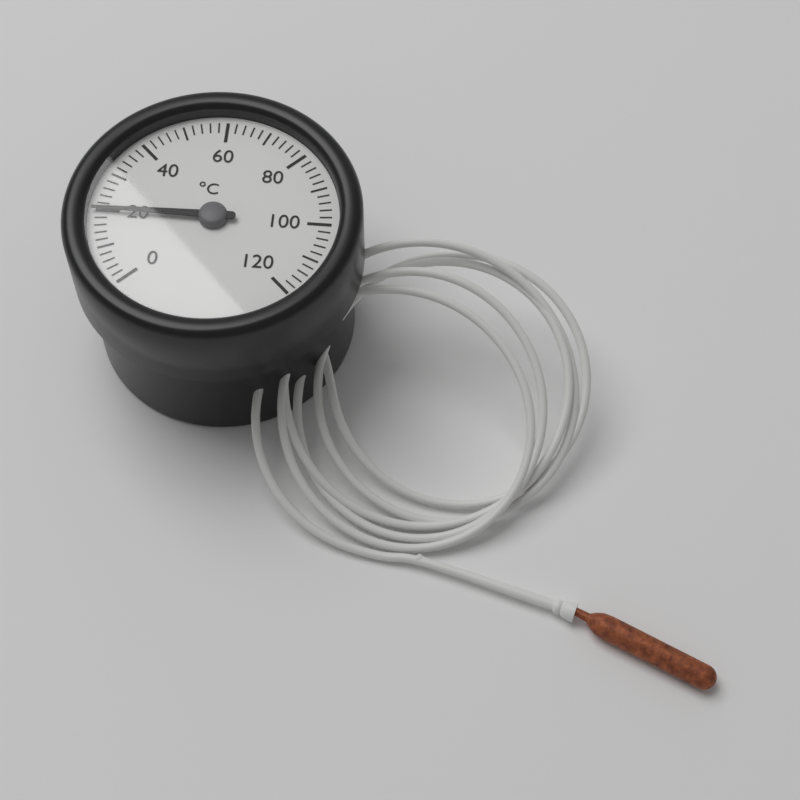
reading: 20 °C
